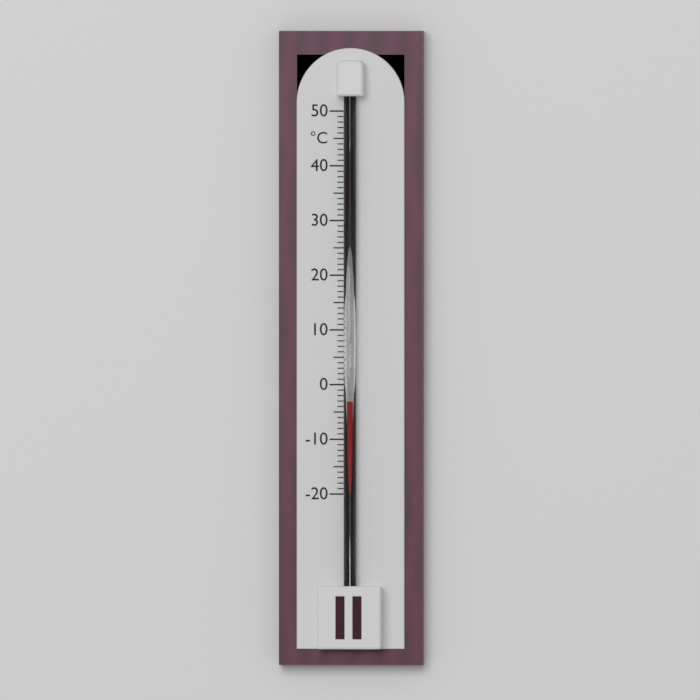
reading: -3 °C
